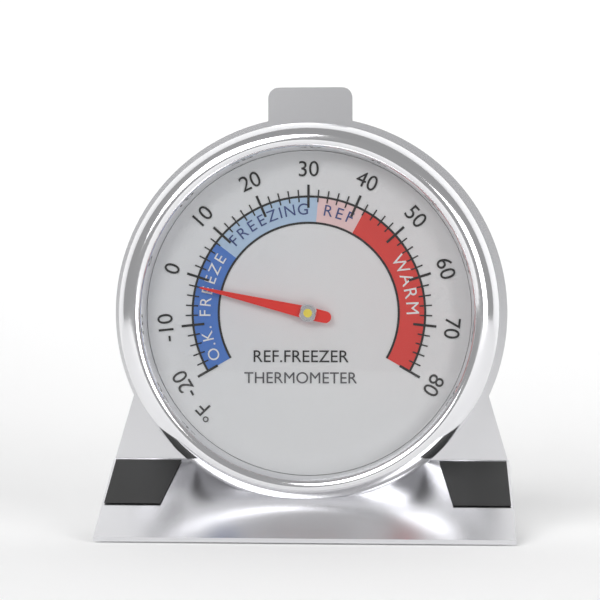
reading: -2 °F
